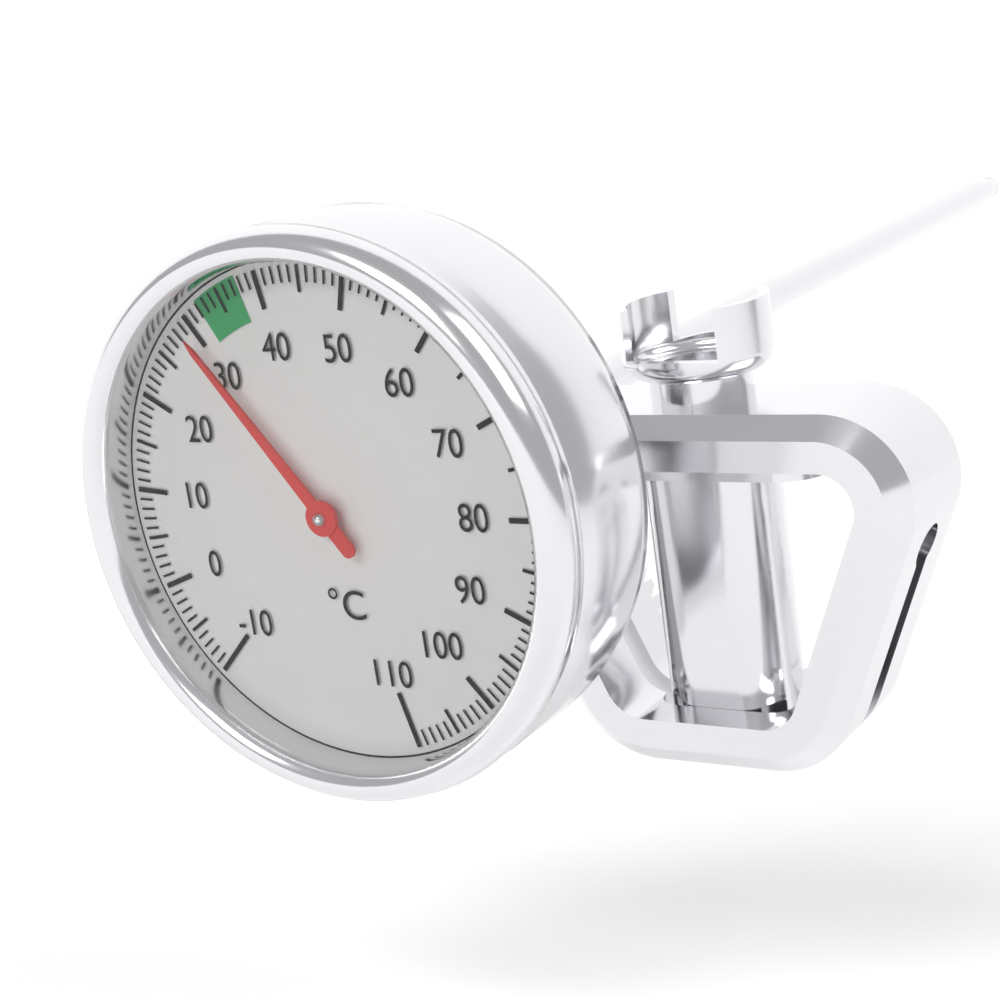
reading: 29 °C
